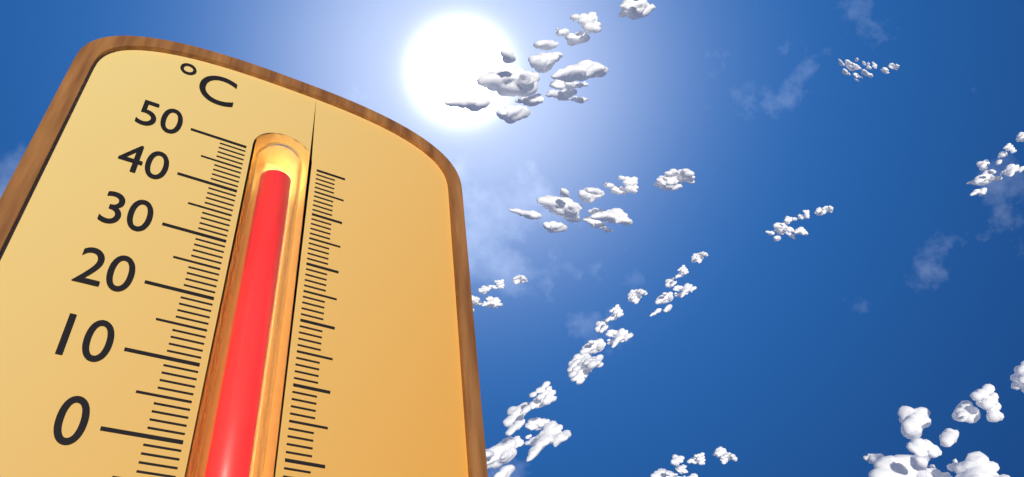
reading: 47 °C
